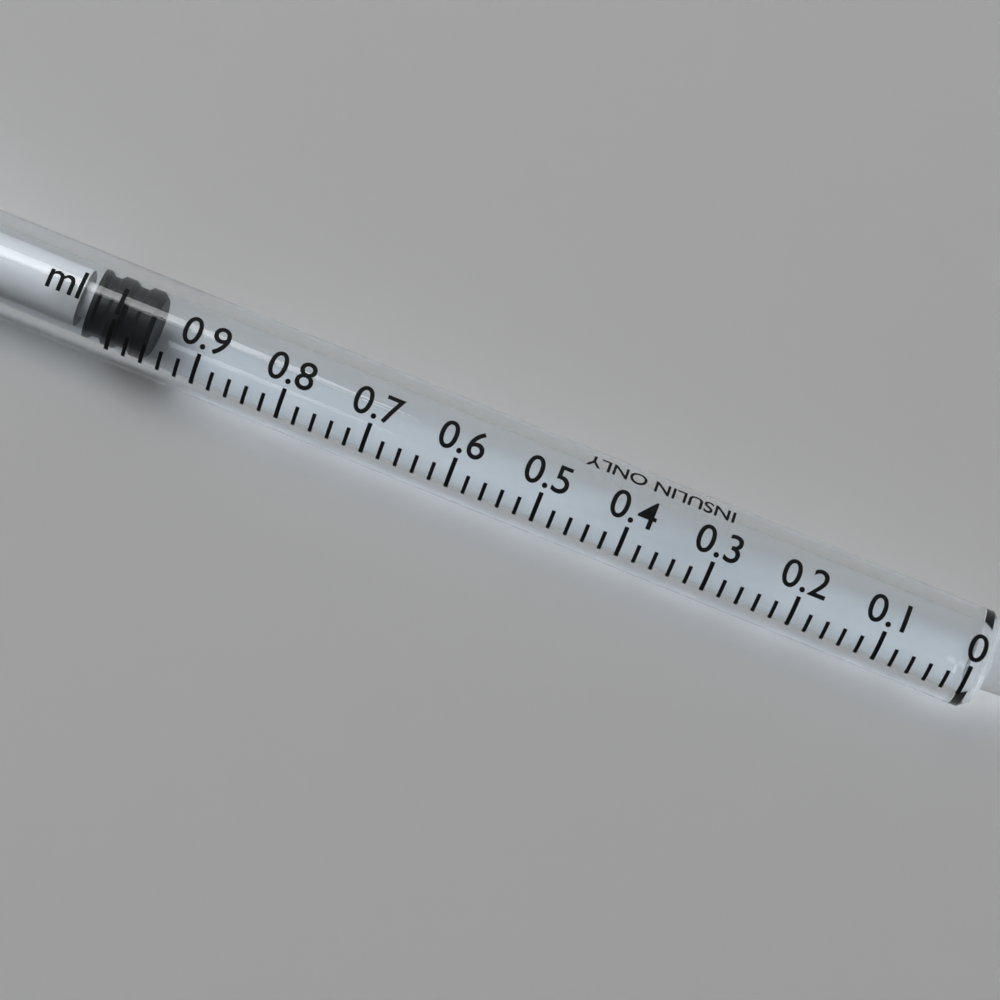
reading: 0.96 ml
